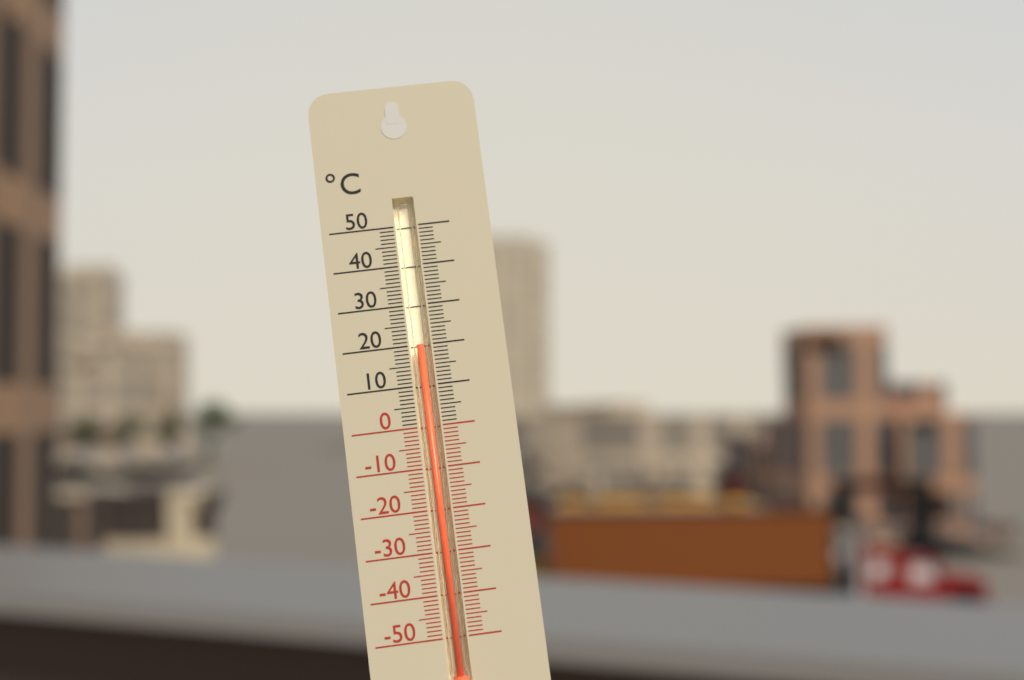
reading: 20 °C
